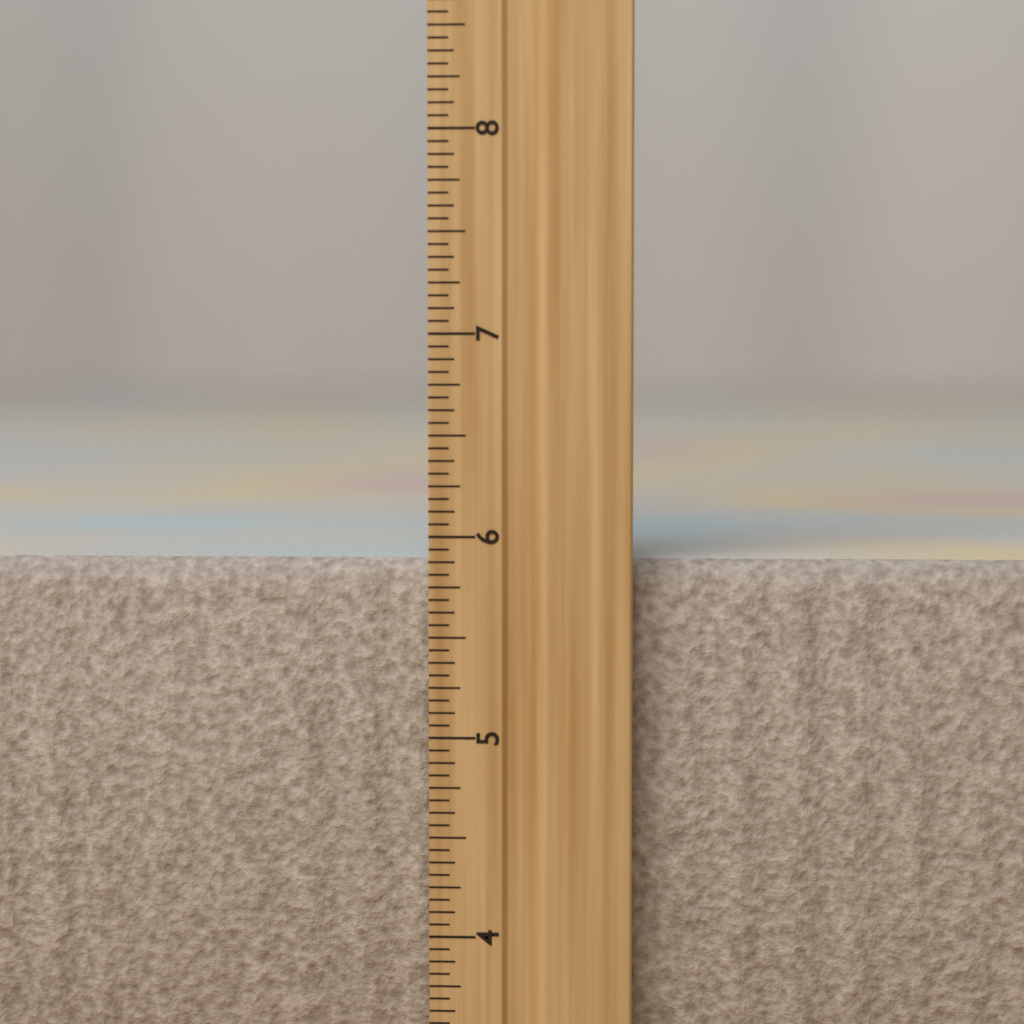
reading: 5.8750 inch
